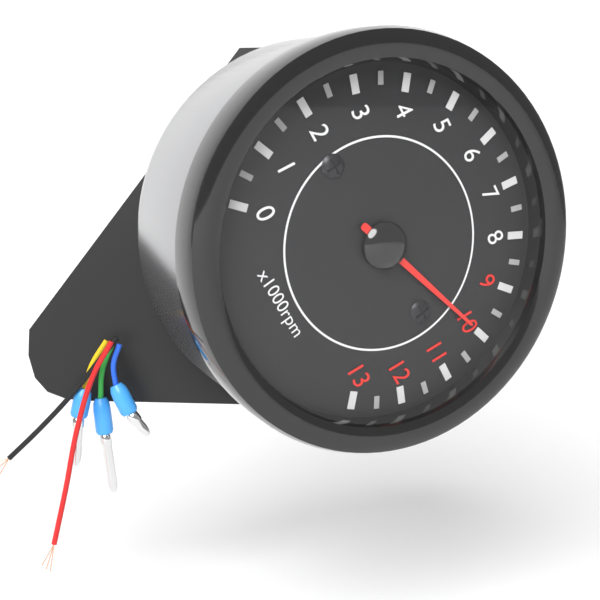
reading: 10.0 x1000rpm
